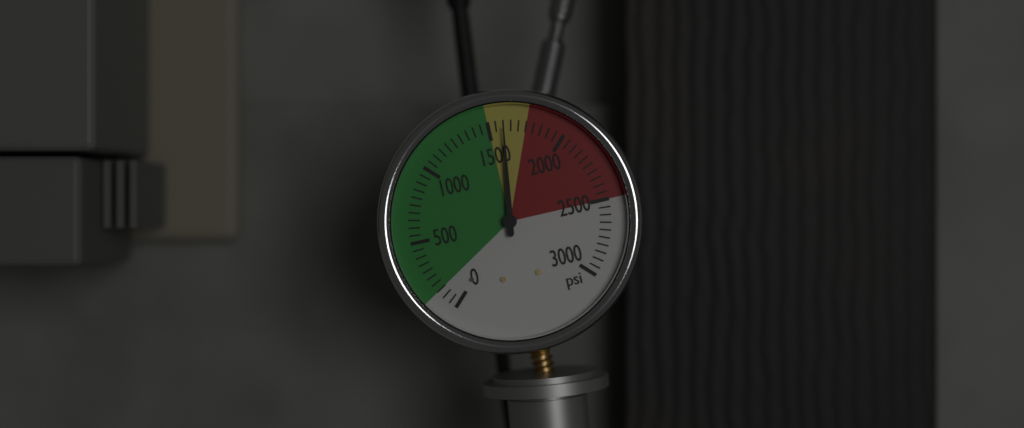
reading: 1600 psi
